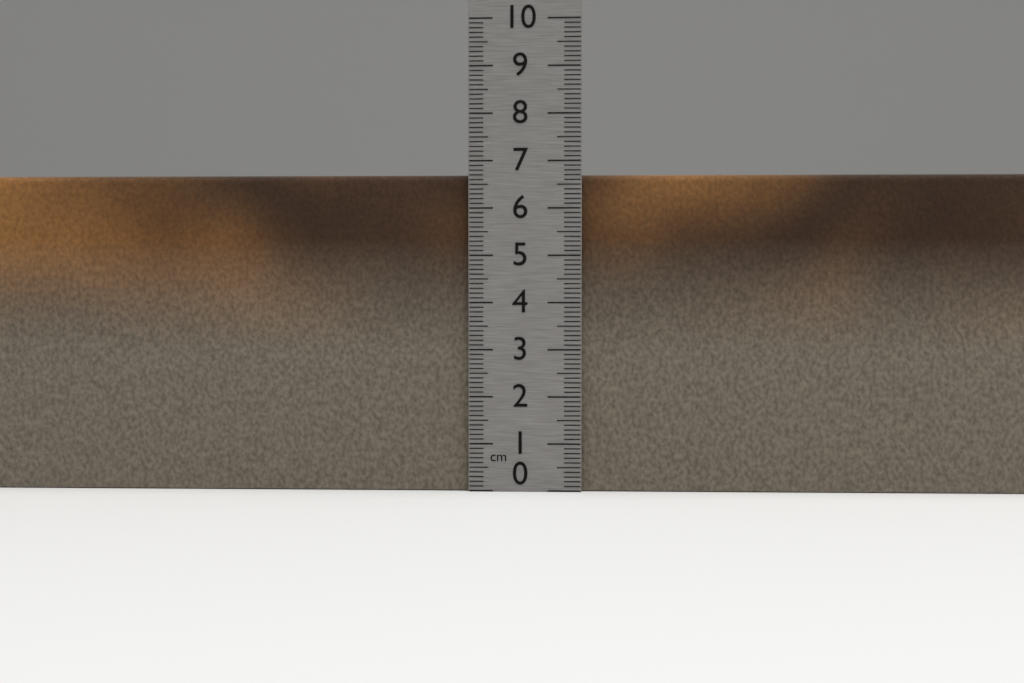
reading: 6.7 cm
